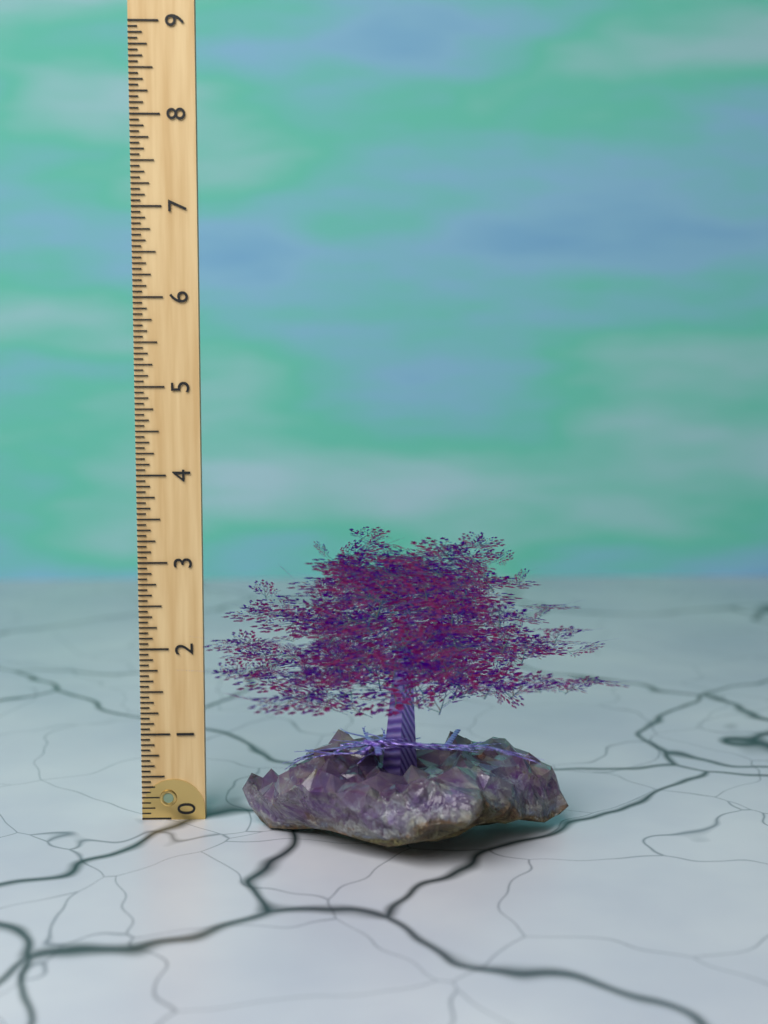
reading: 3.5000 (no unit)
